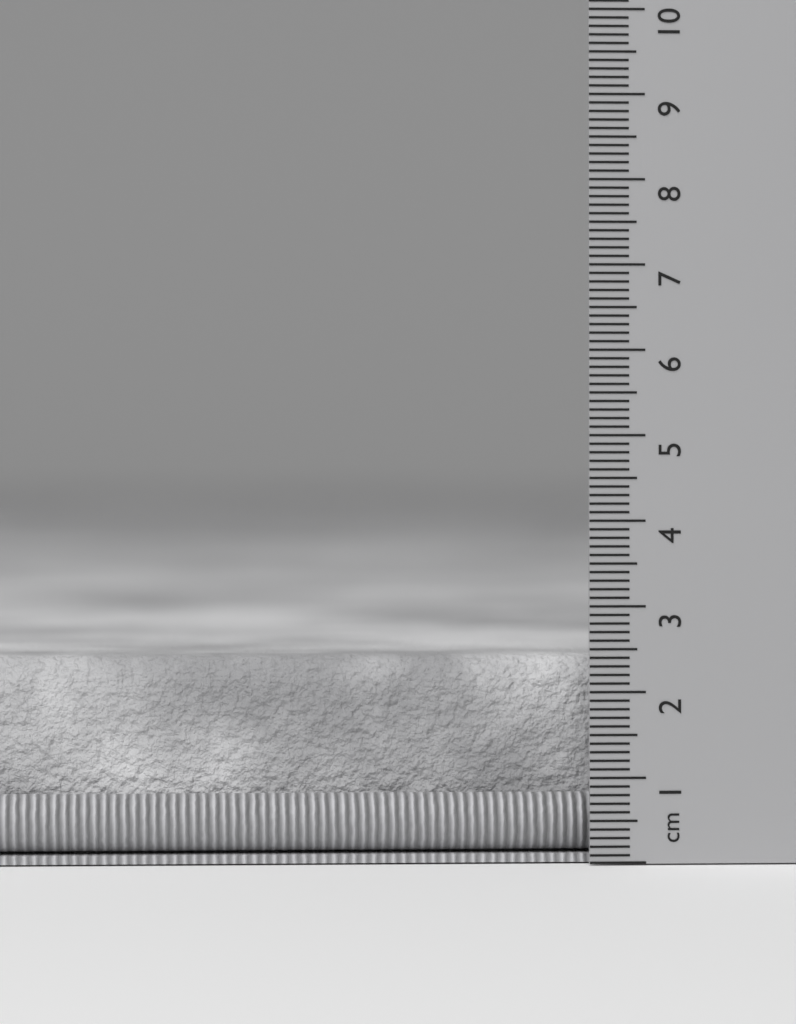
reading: 2.4 cm
